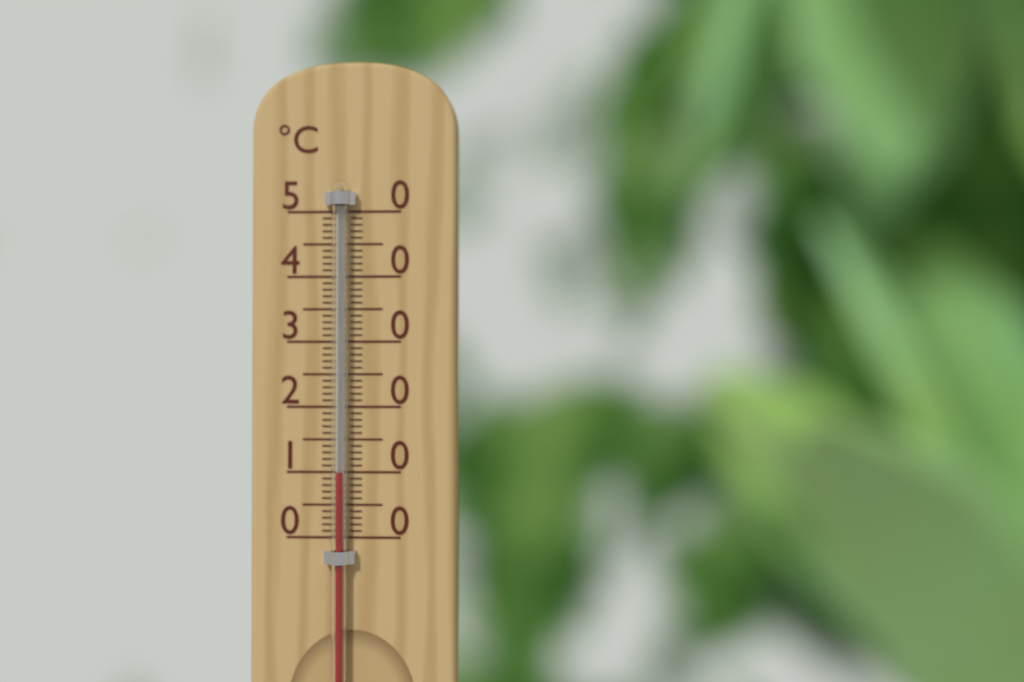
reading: 10 °C
